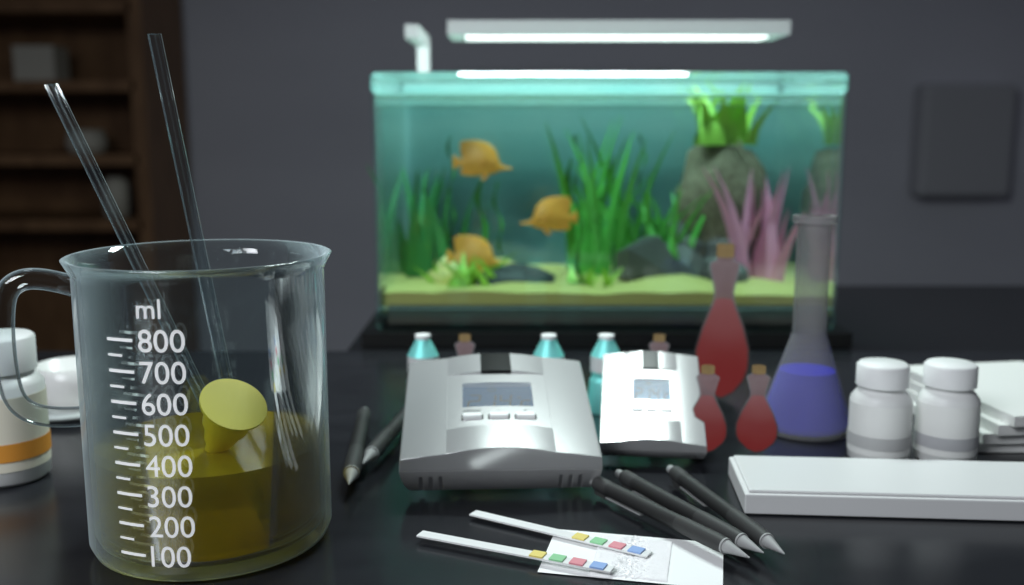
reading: 350 ml
